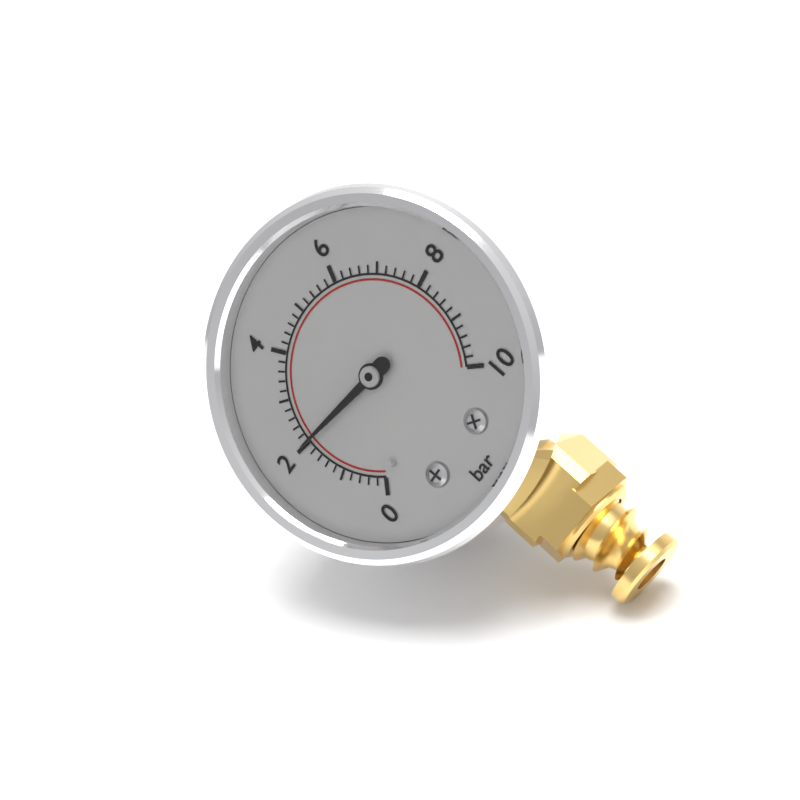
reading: 2.0 bar
